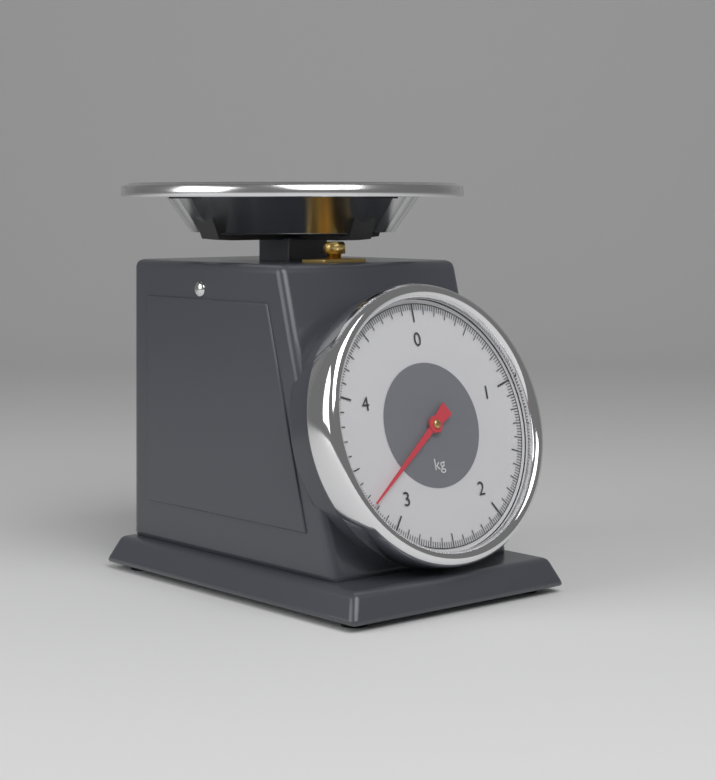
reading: 3.24 kg
